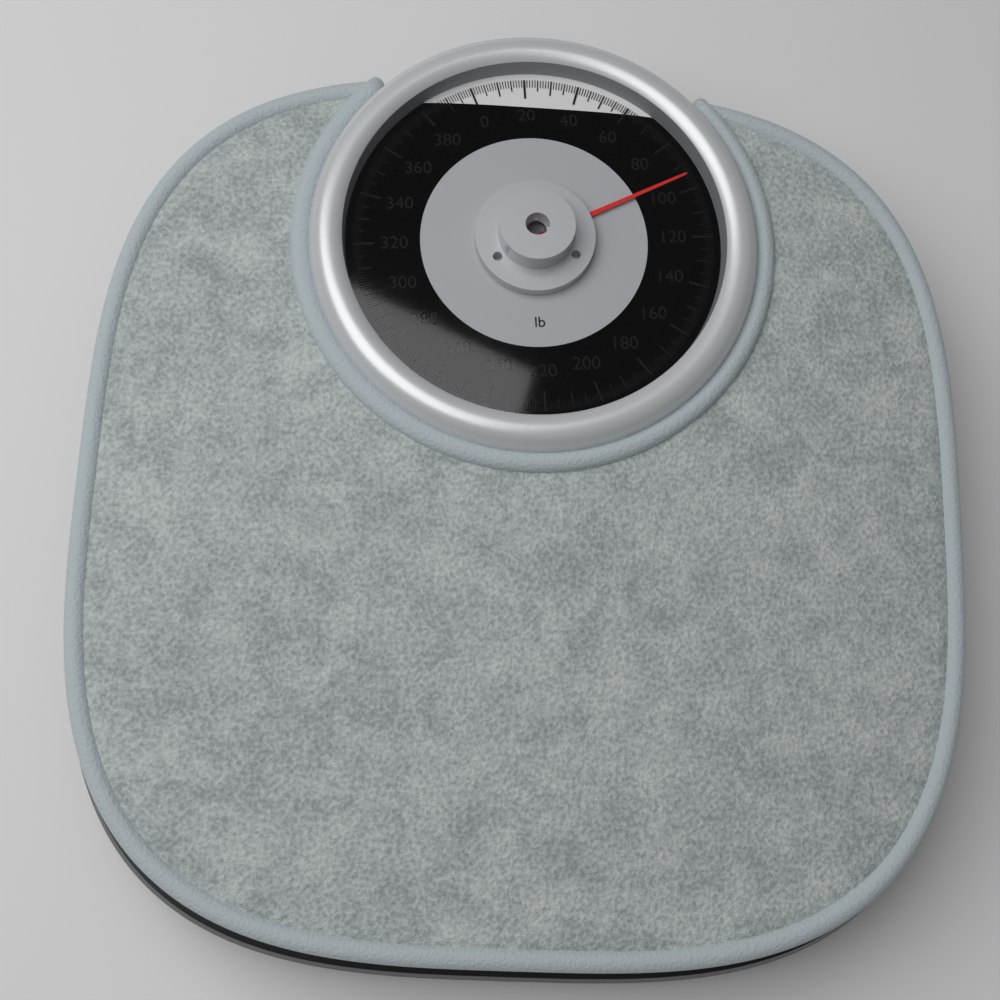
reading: 94 lb
